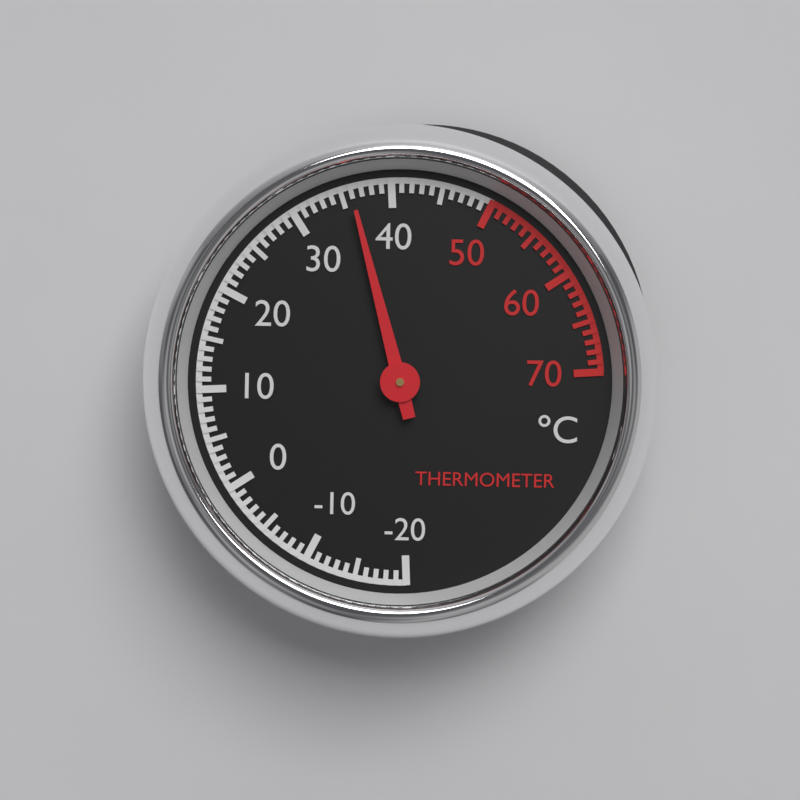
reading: 36 °C
